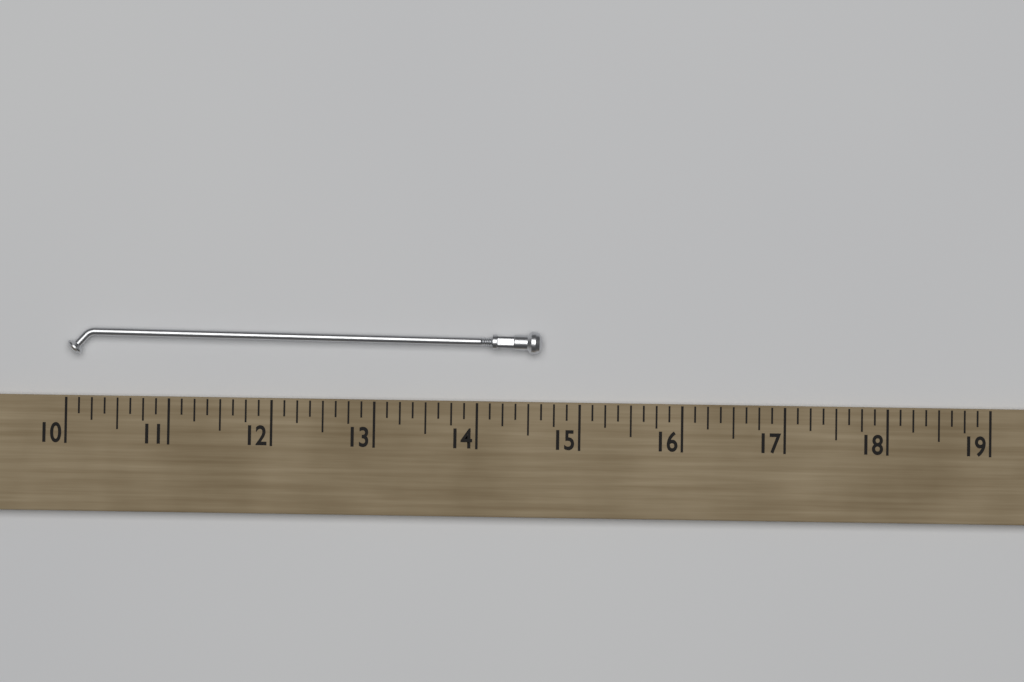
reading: 14.625 (no unit)
